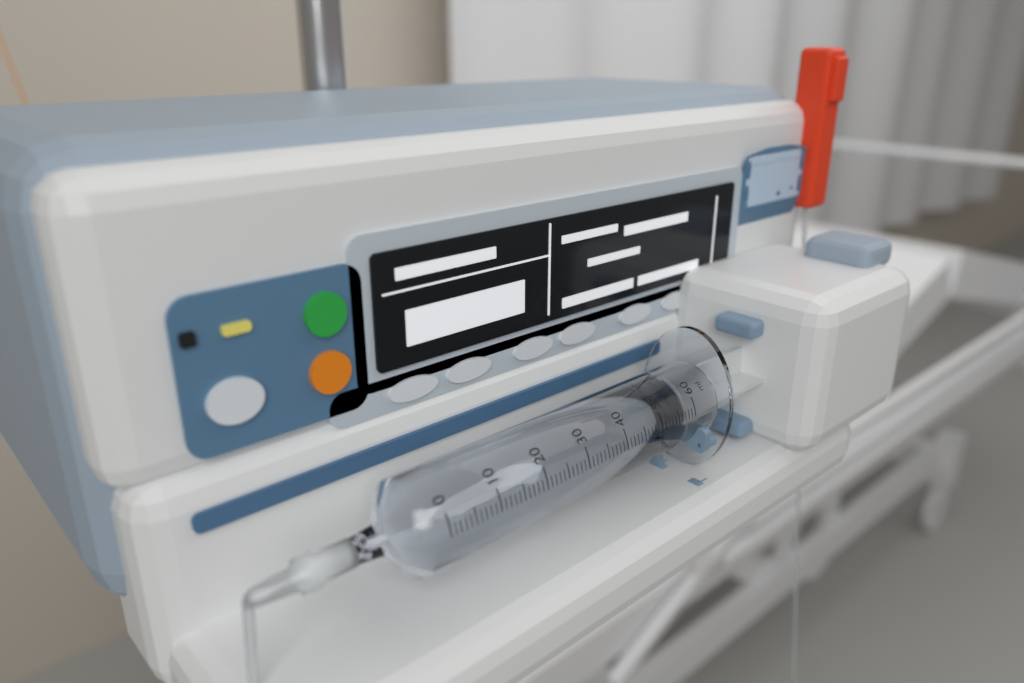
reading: 50 ml
